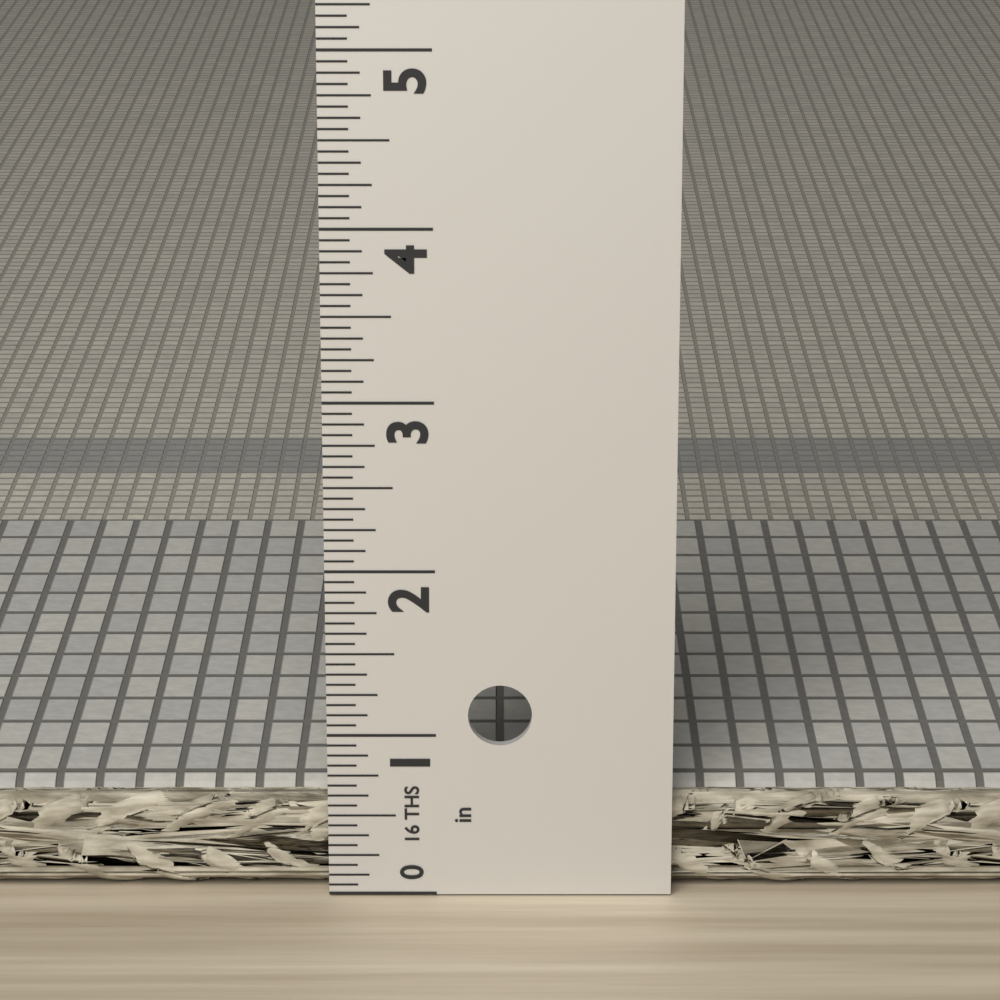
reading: 0.6000 in
